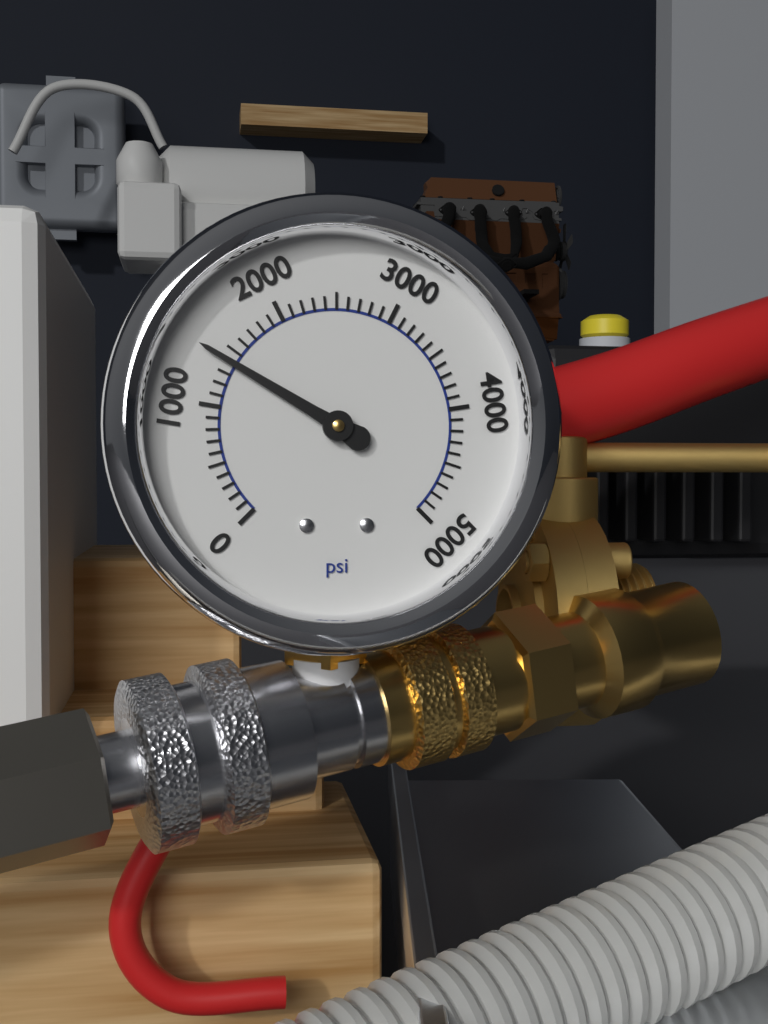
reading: 1400 psi
